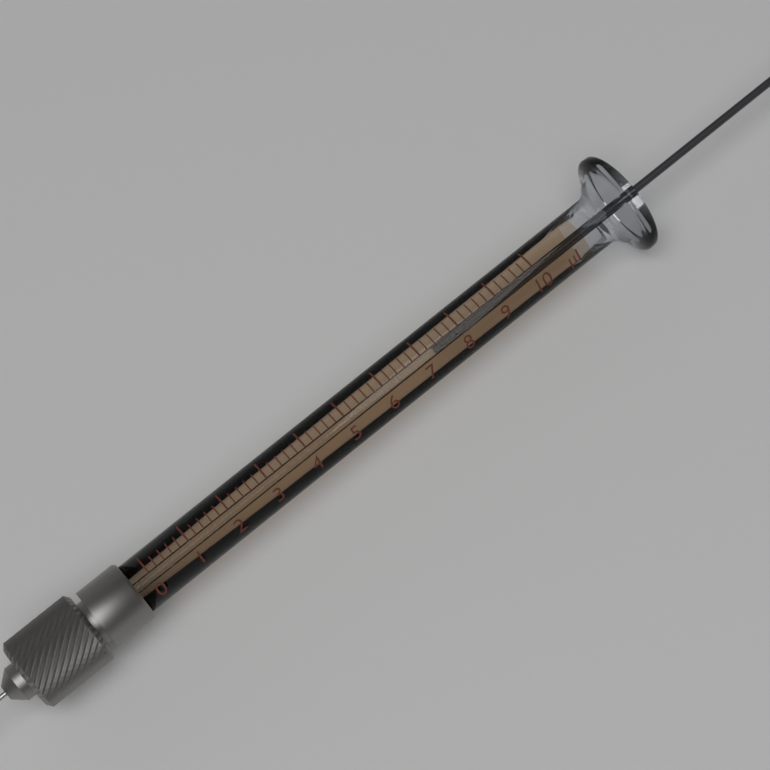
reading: 7.4 µl
